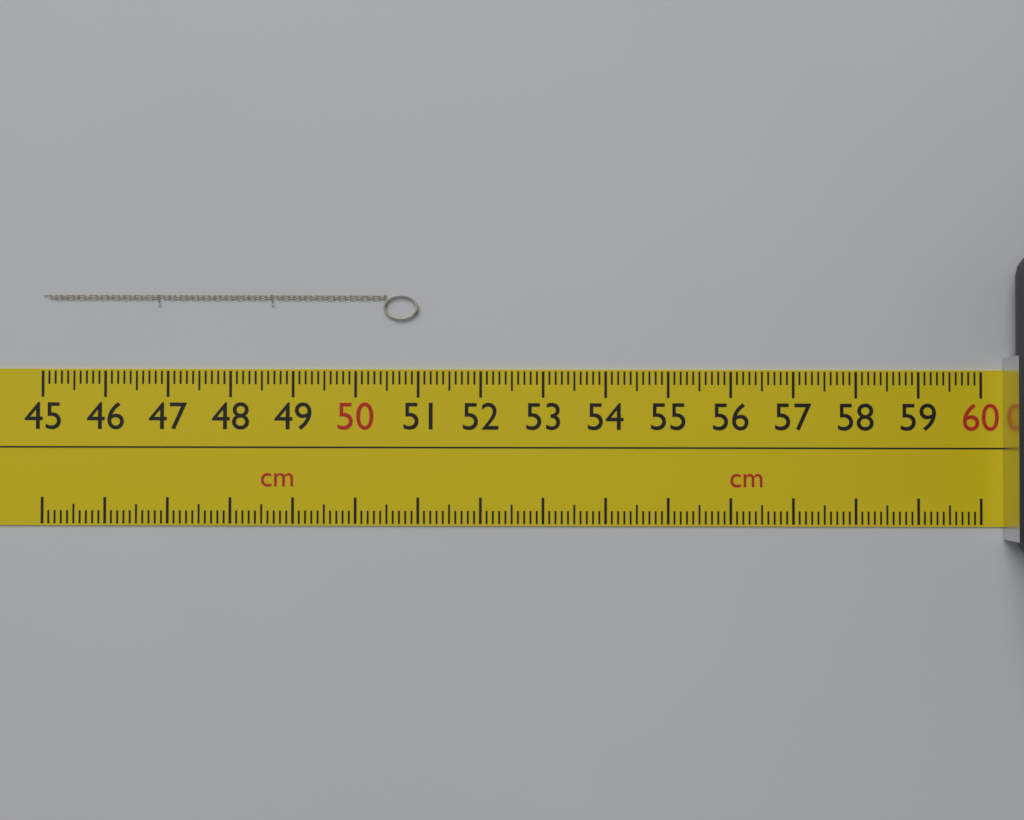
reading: 51.0 cm
